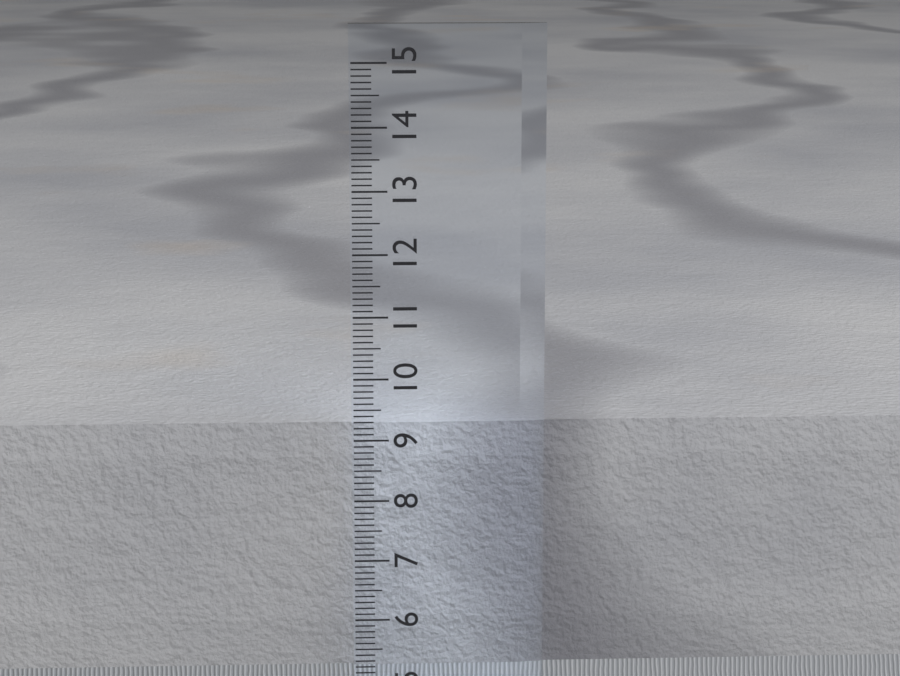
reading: 9.2 cm
